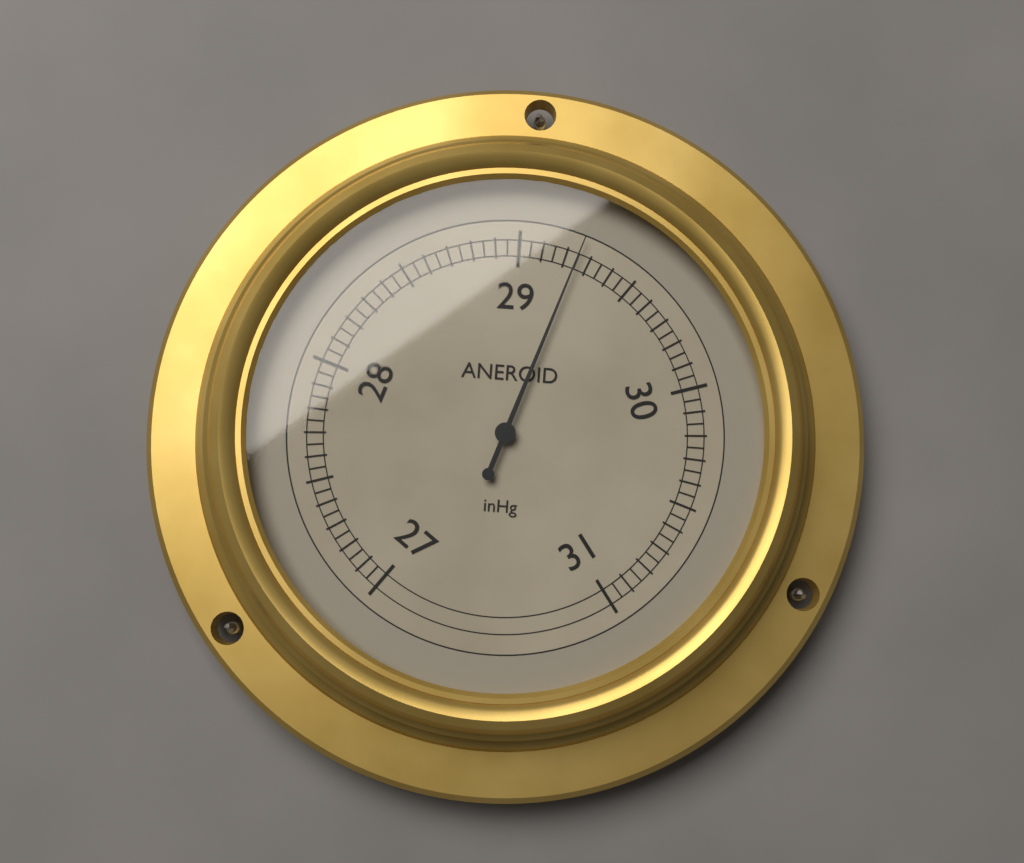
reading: 29.25 inHg
